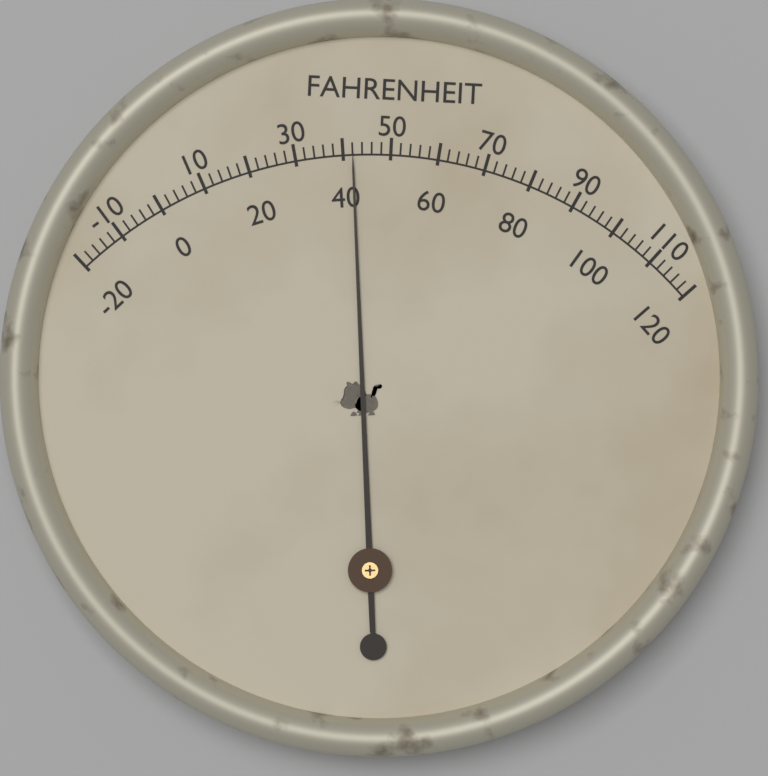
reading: 42 °F
